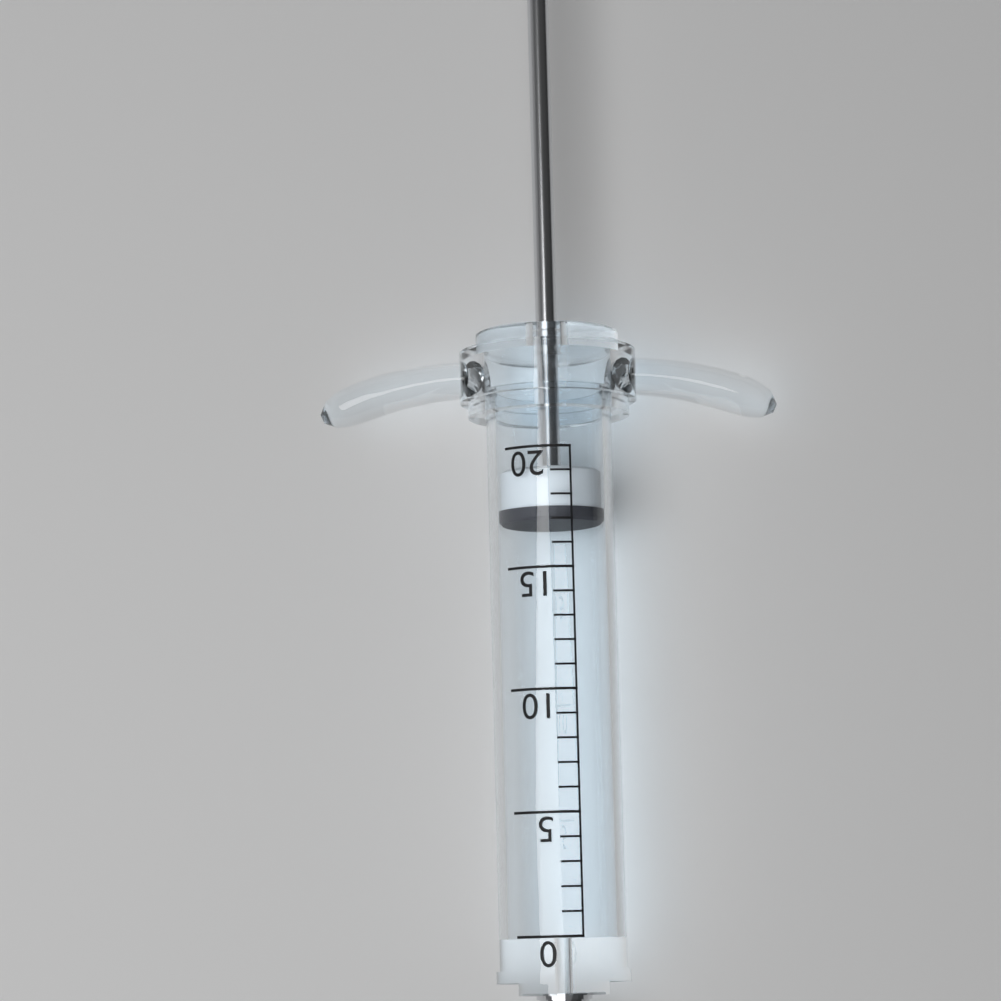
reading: 17 (no unit)
